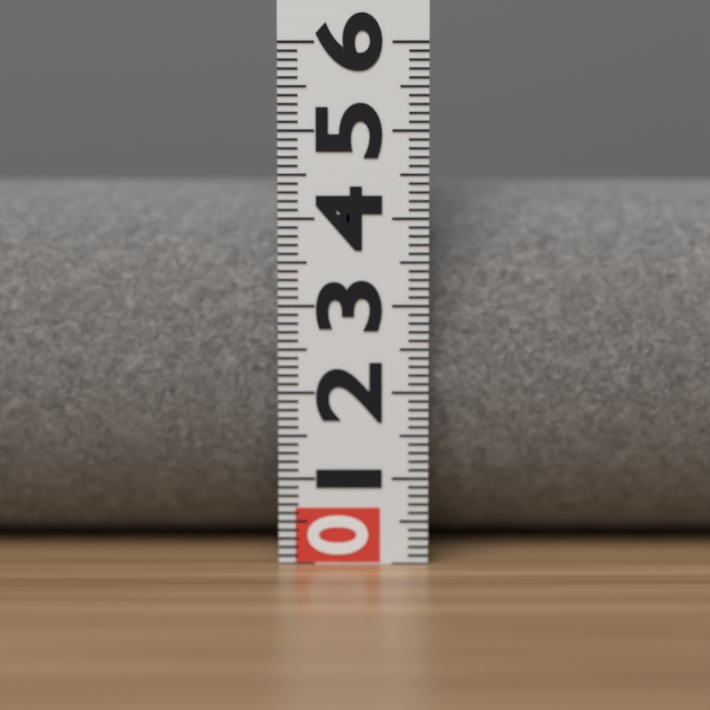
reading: 4.5 (no unit)
